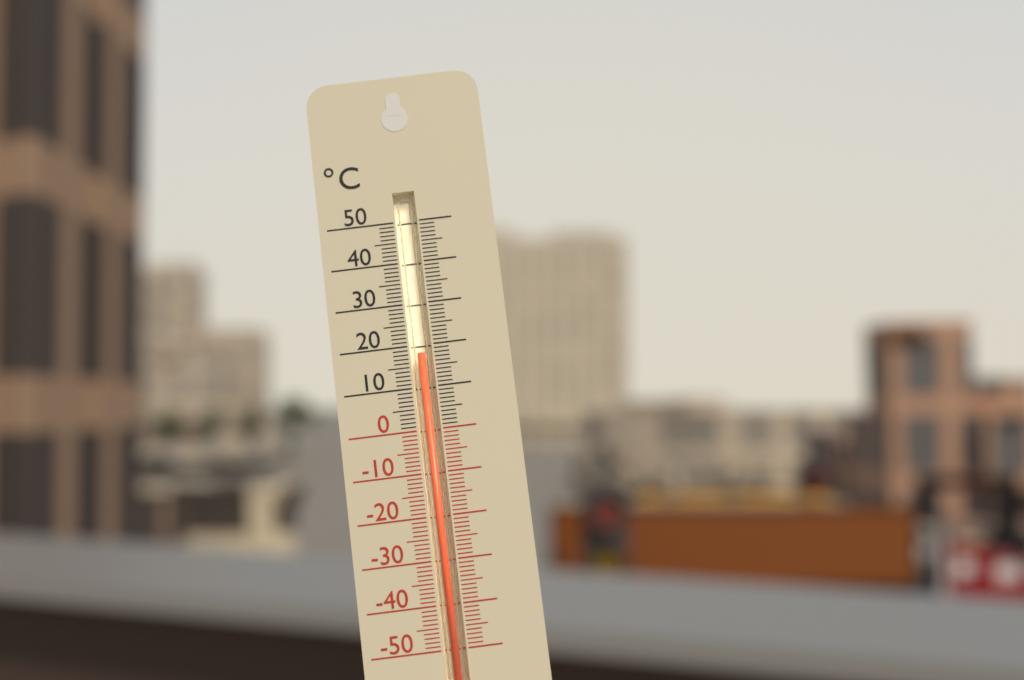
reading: 18 °C
